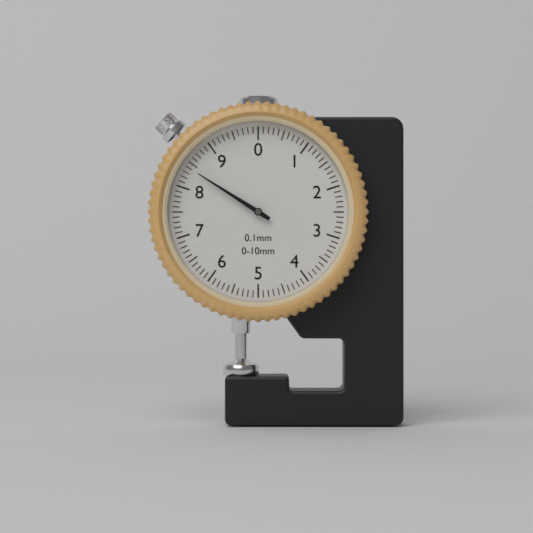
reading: 8.4 mm
